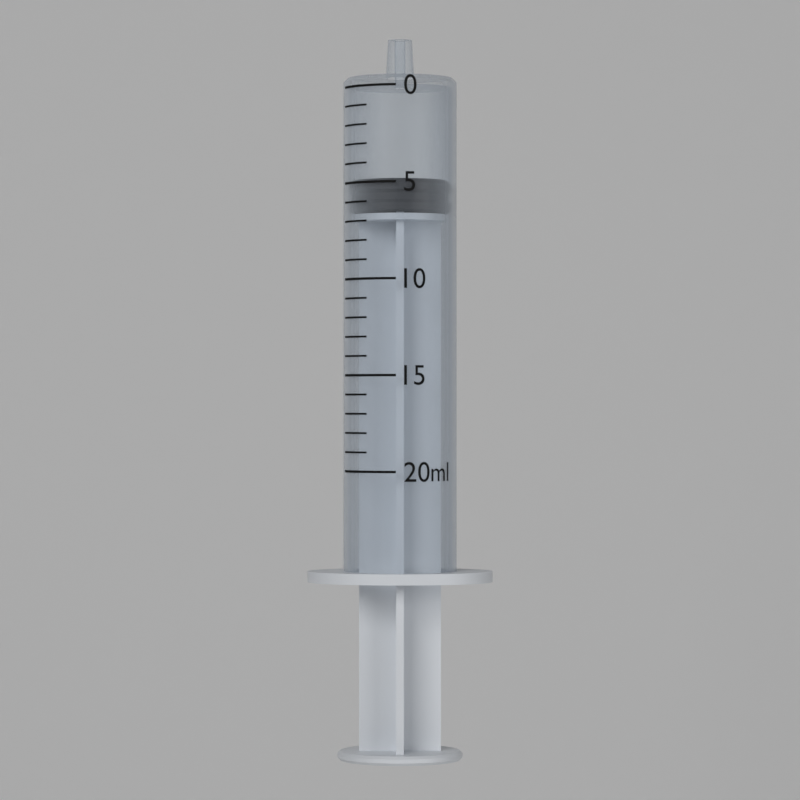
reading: 4.8 ml
